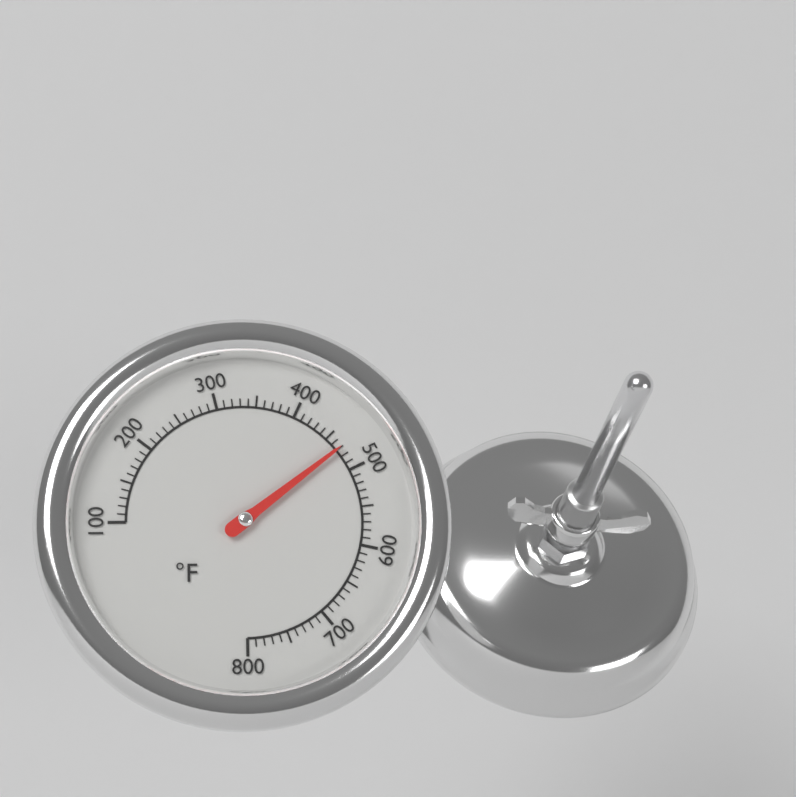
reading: 470 °F
